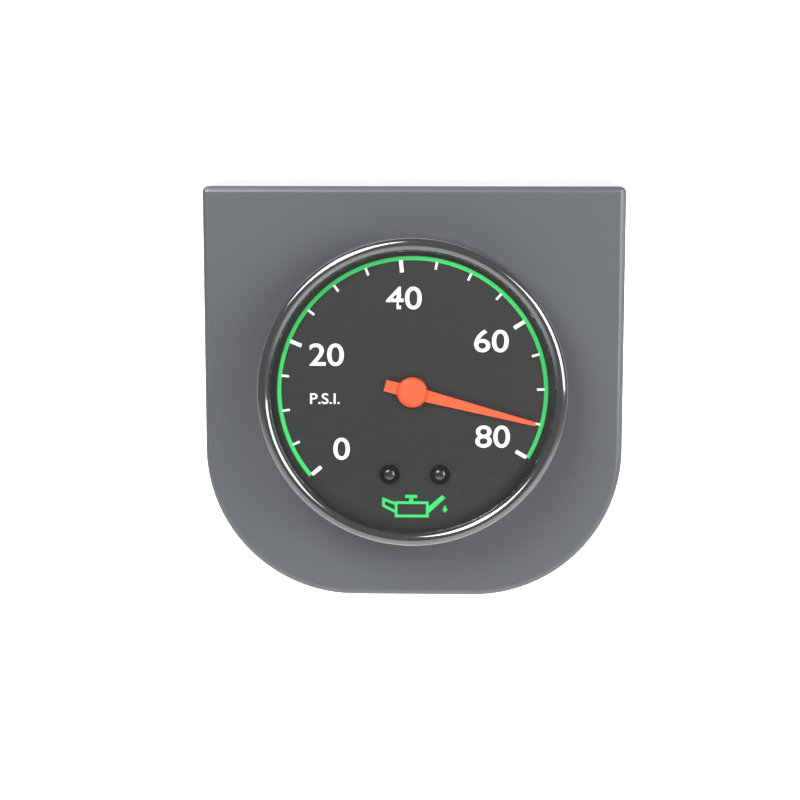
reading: 75 psi
